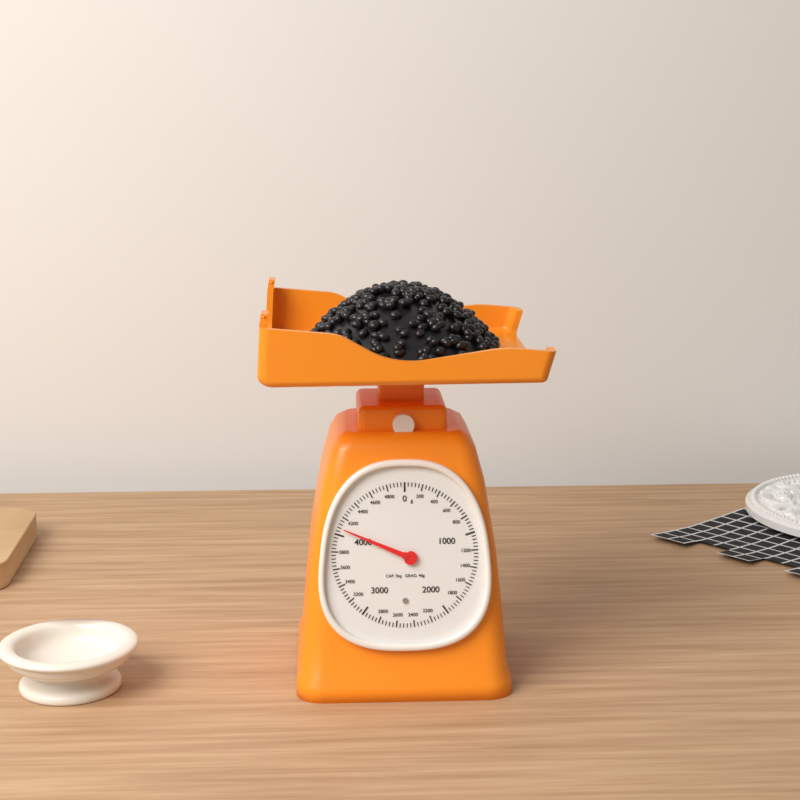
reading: 4080 g
